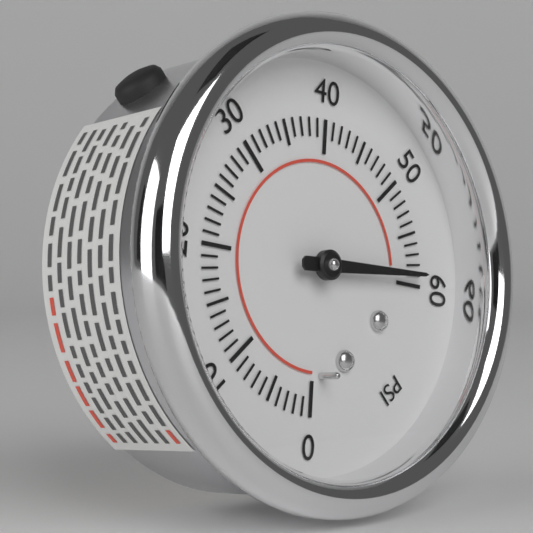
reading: 59 psi
